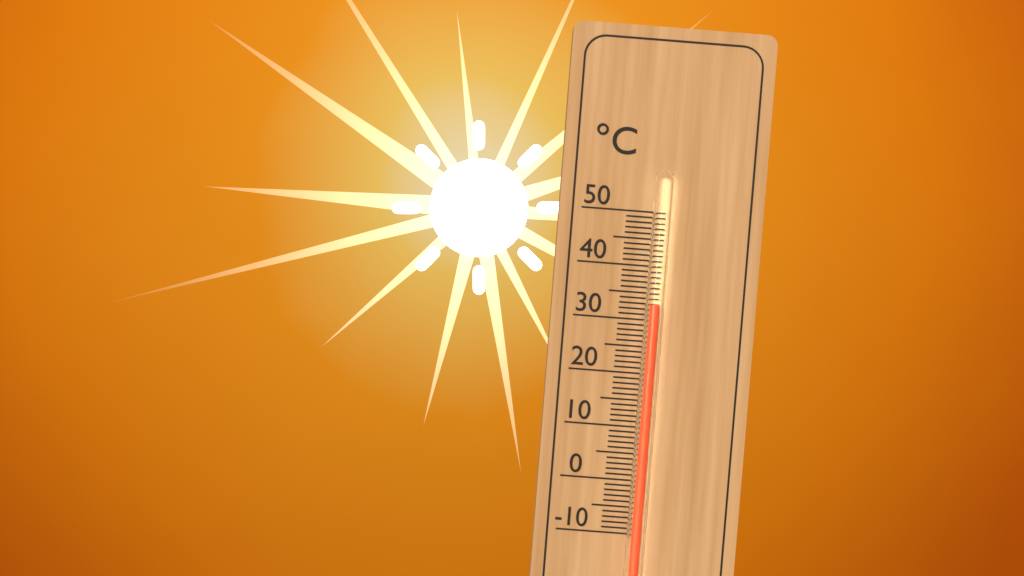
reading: 33 °C
